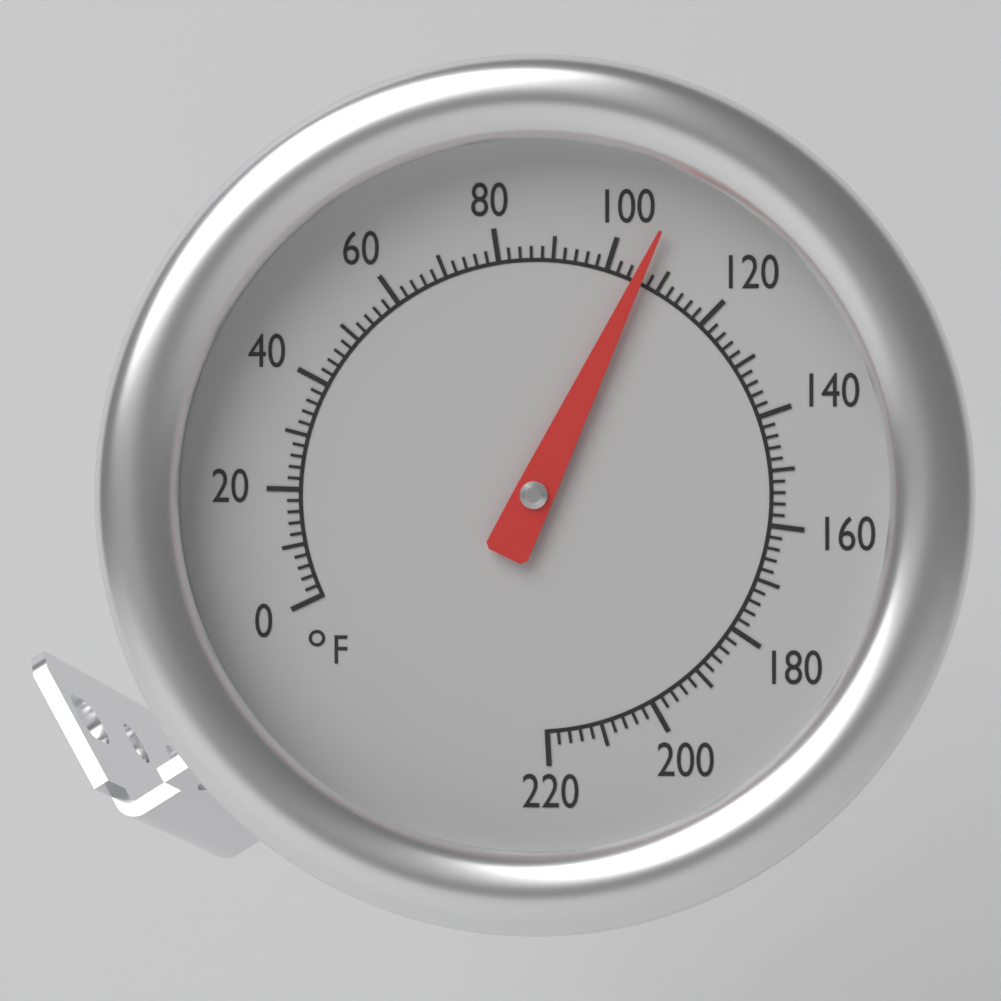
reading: 106 °F
